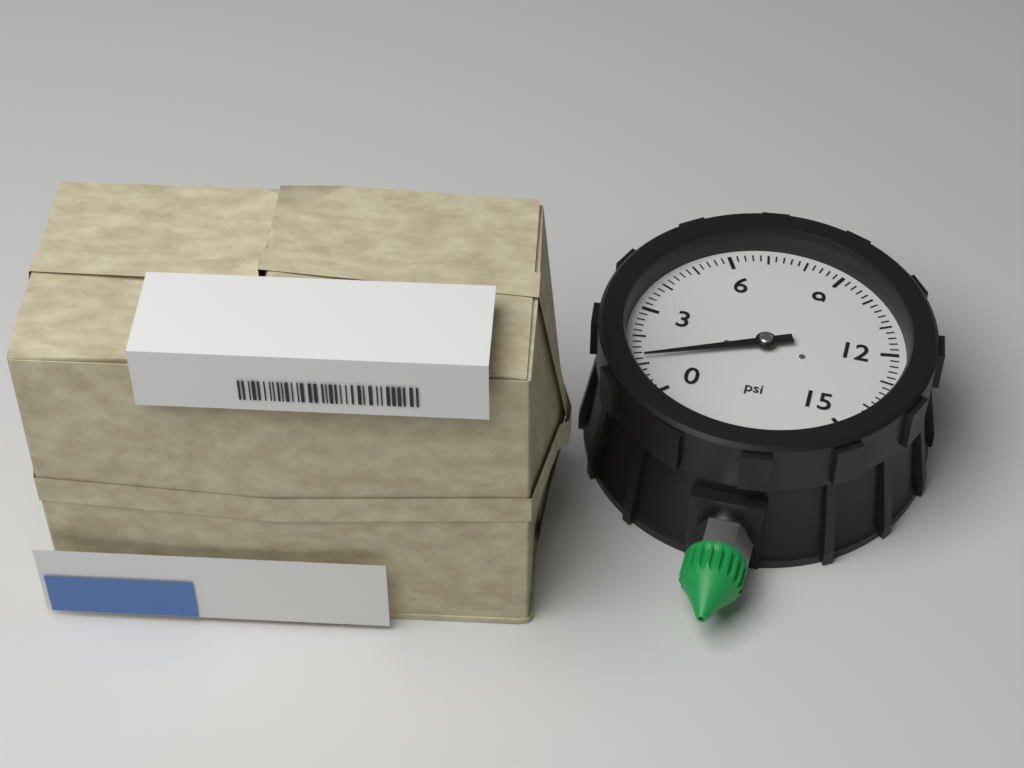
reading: 1.2 psi
